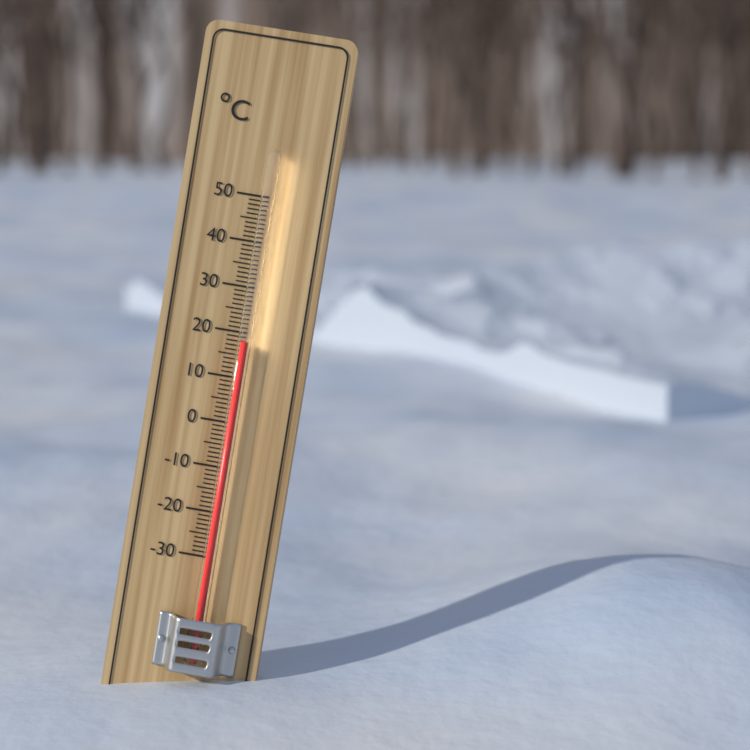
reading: 18 °C
